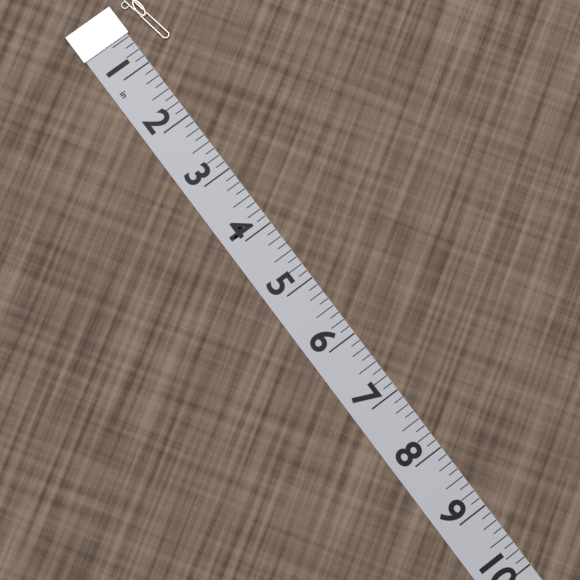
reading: 0.875 in
